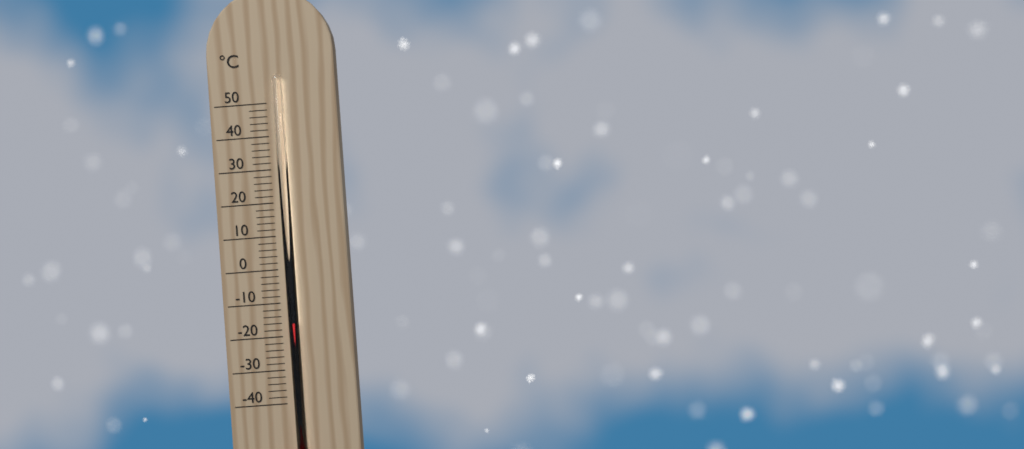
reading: -16 °C
